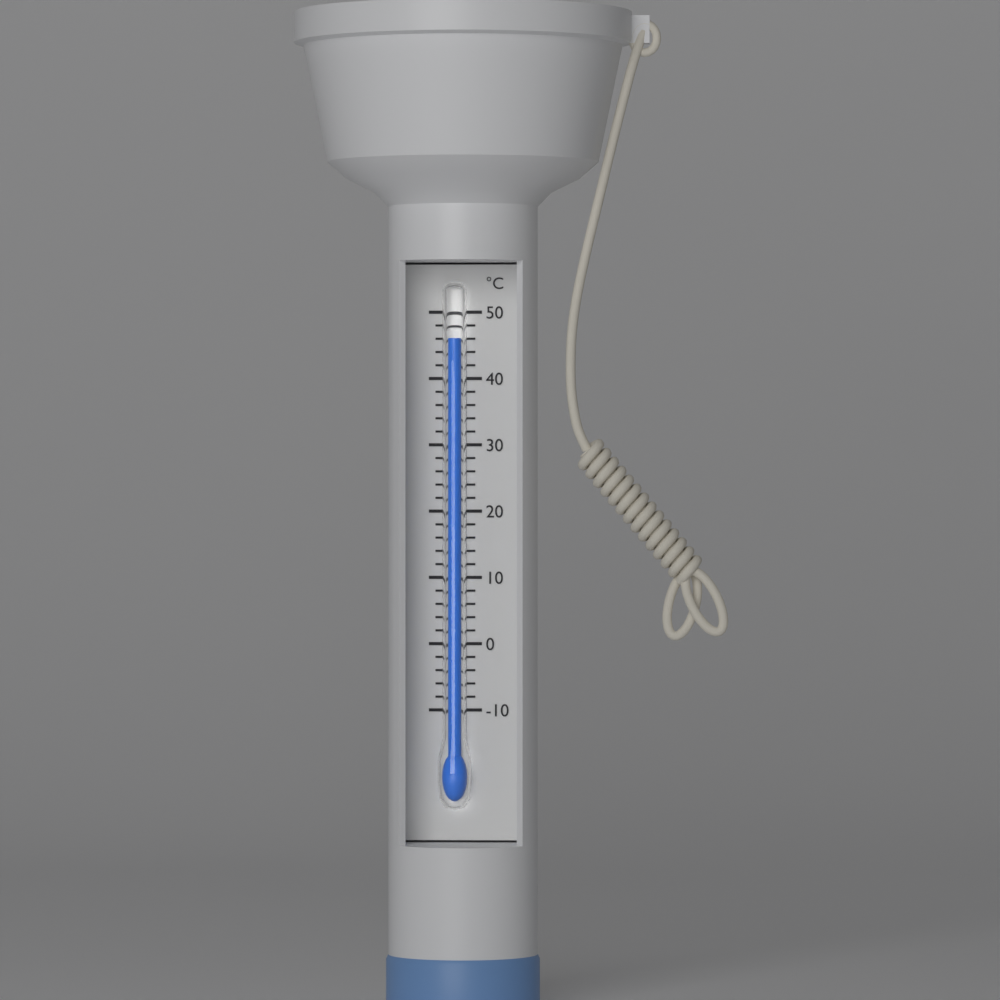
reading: 46 °C
